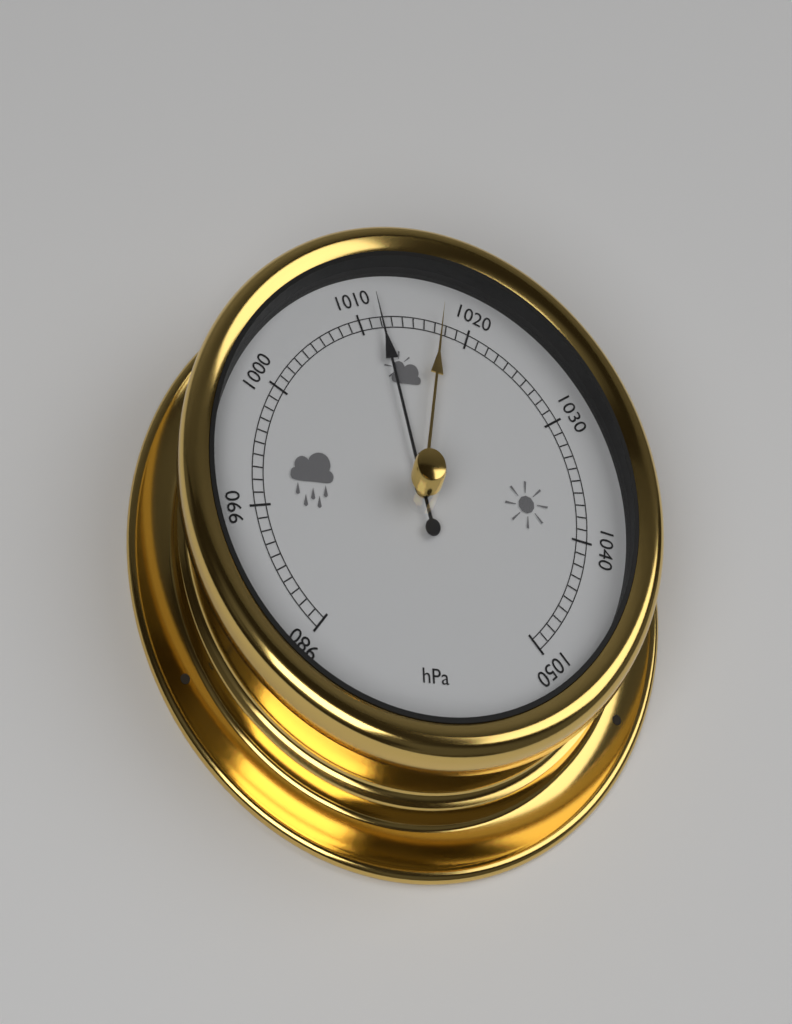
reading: 1012 hPa
